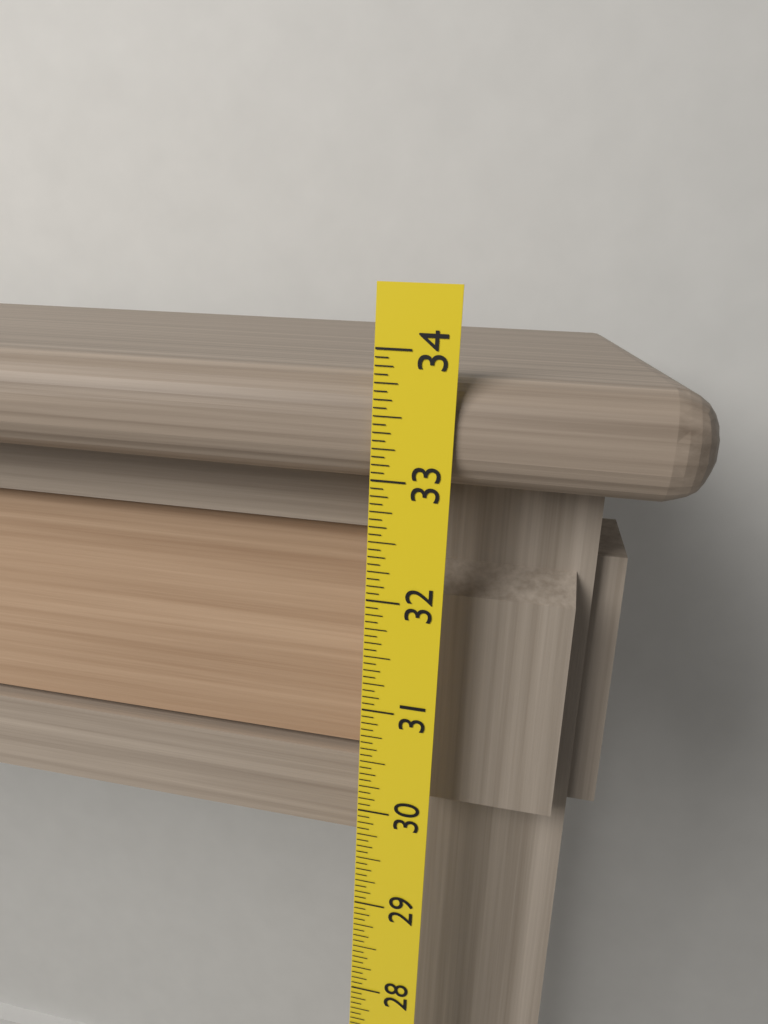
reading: 33.8125 (no unit)
